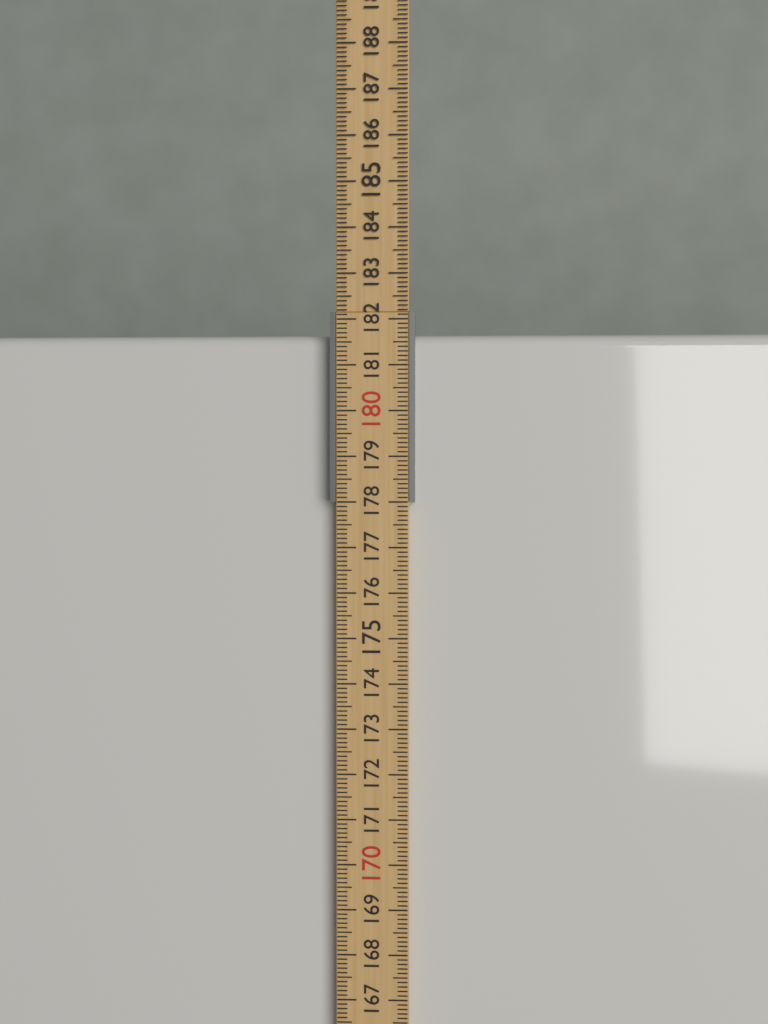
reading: 181.7 cm
